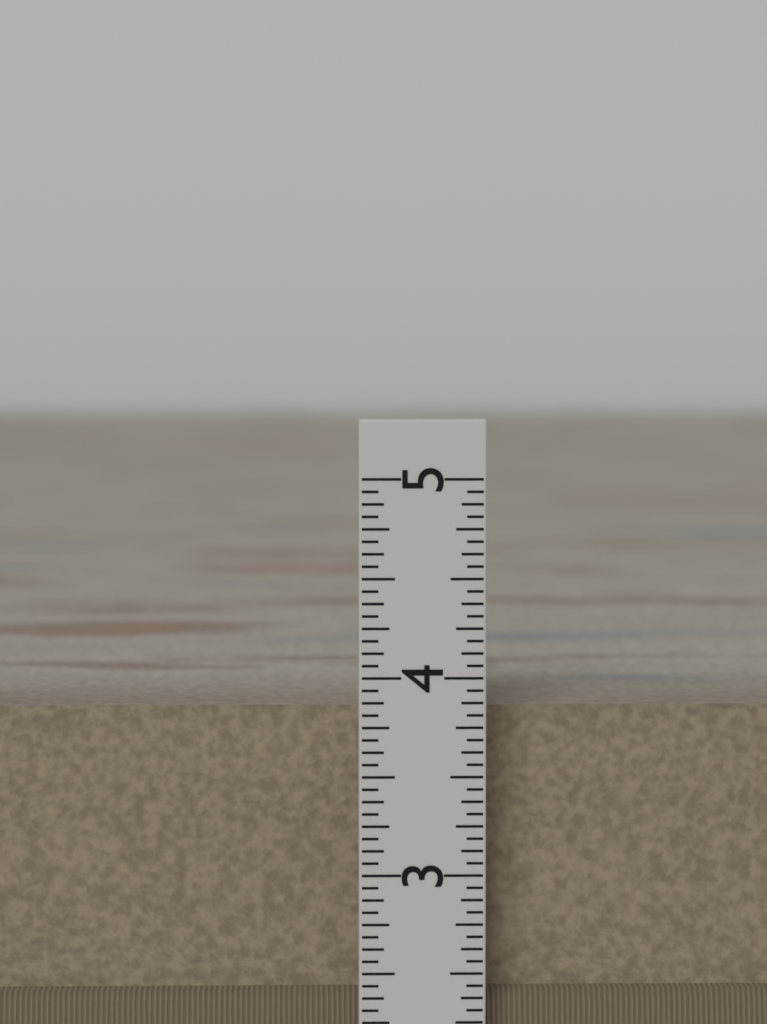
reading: 3.8125 in
